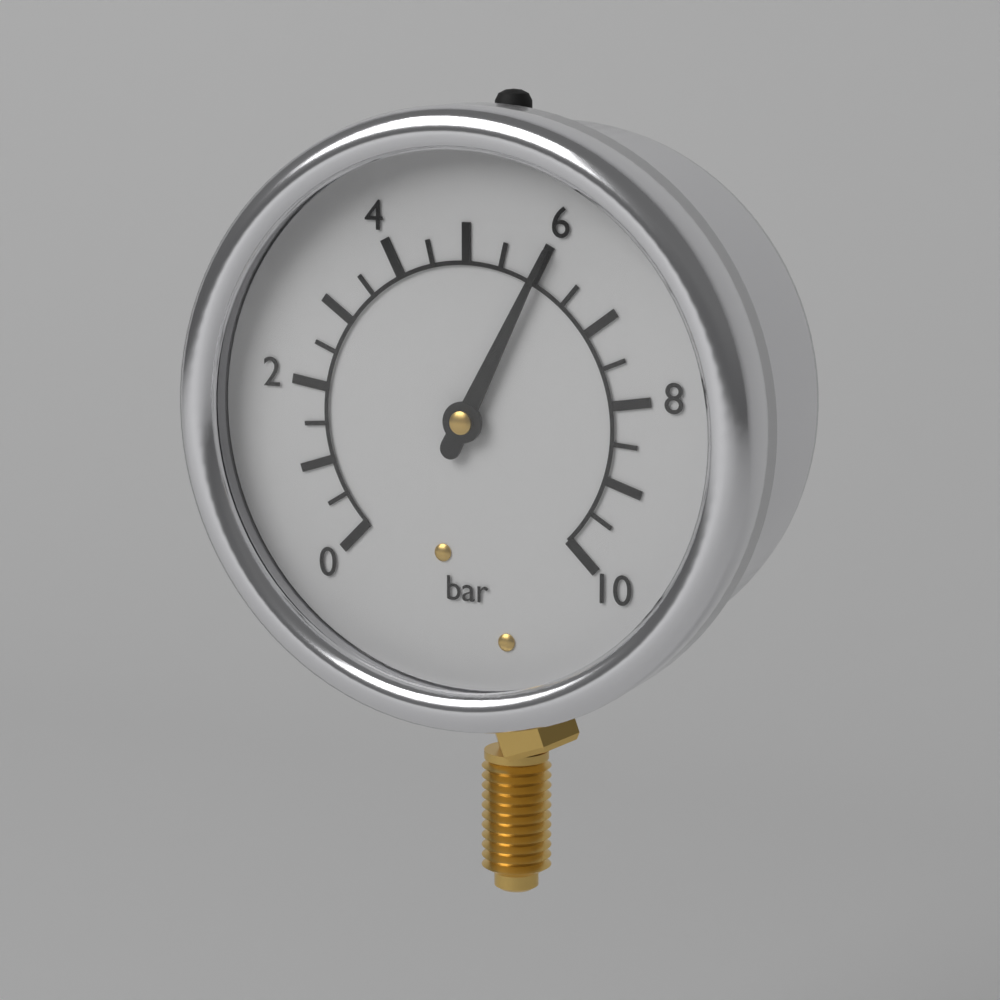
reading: 6.0 bar
